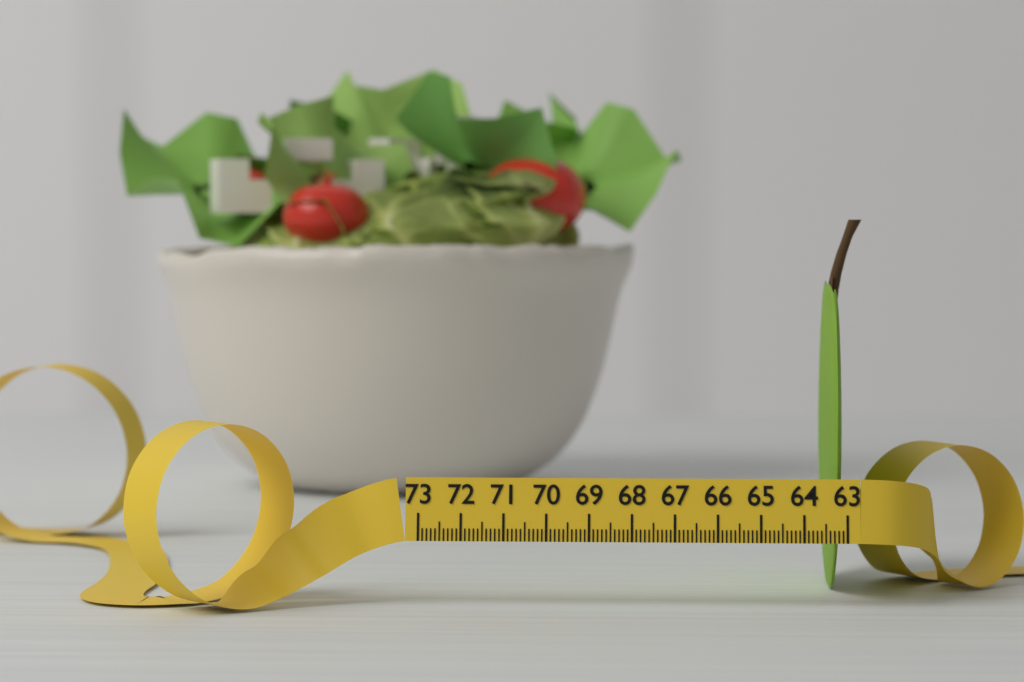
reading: 63.4 (no unit)
